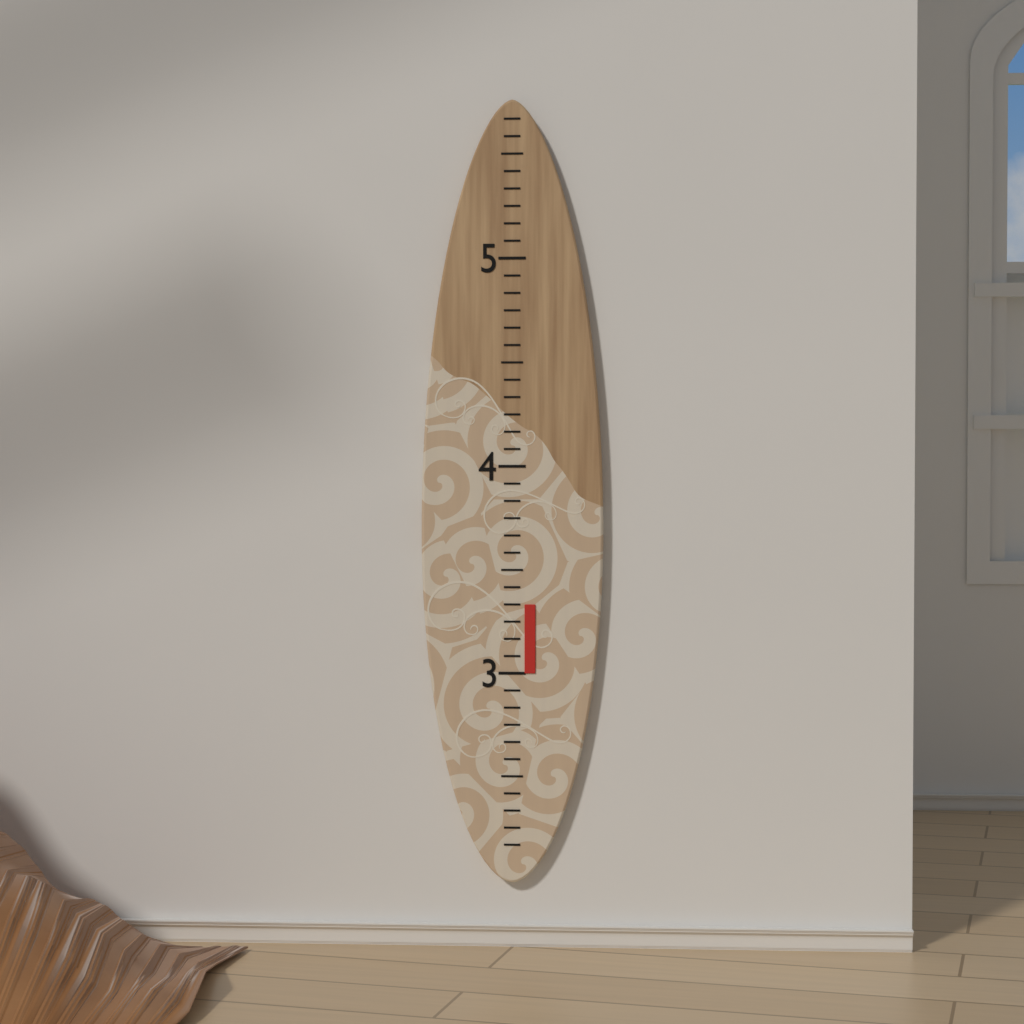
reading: 3.333333 (no unit)
